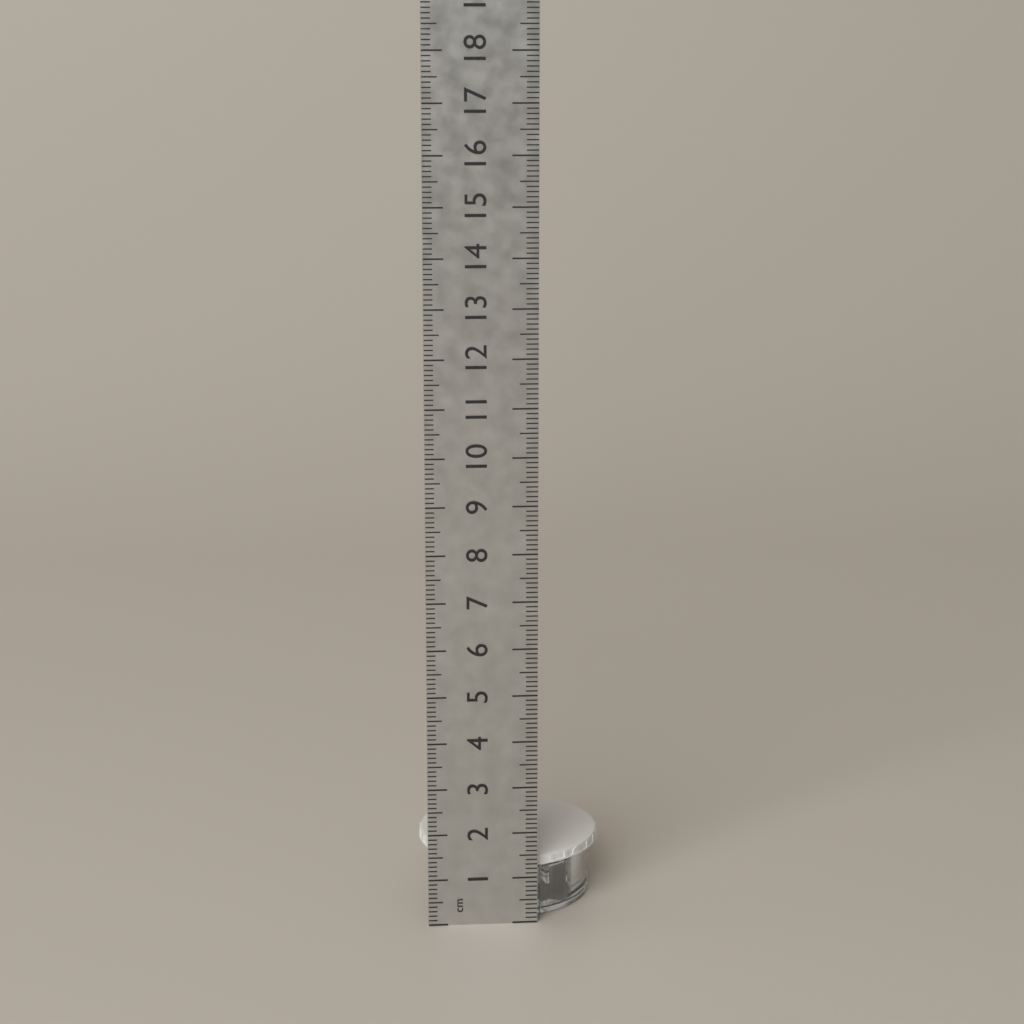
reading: 1.4 cm
